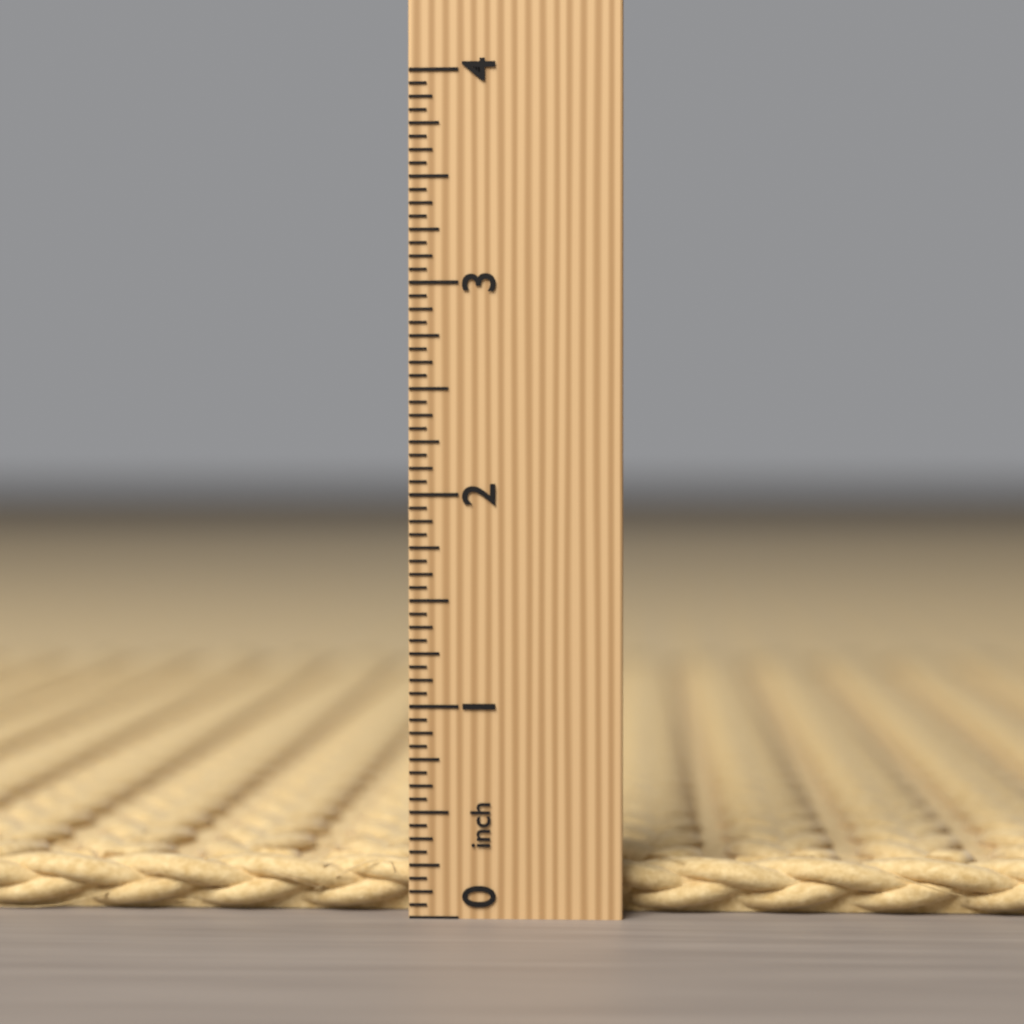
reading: 0.2500 inch
